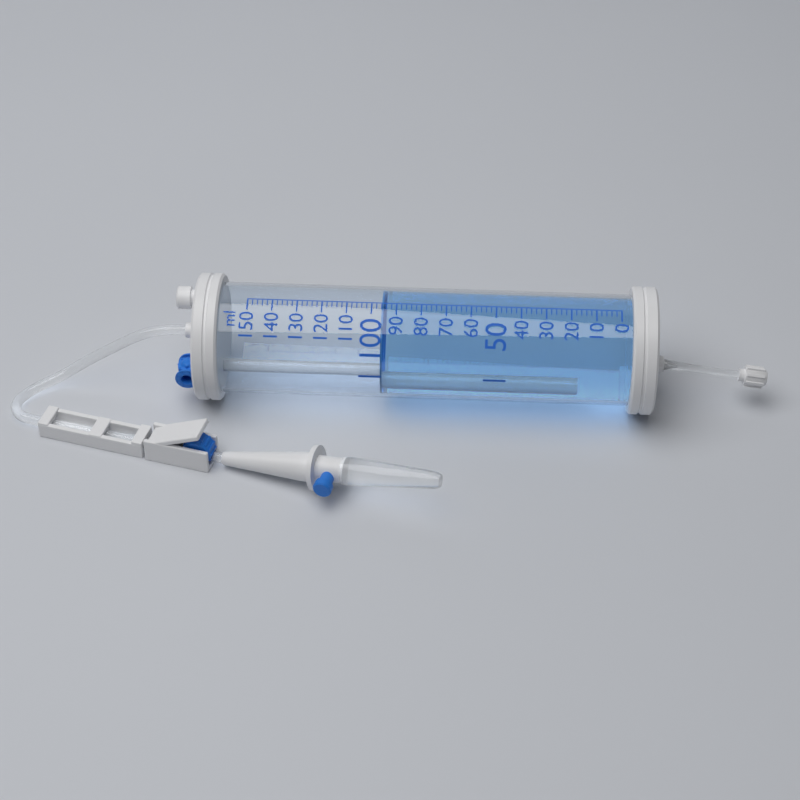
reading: 96 ml
